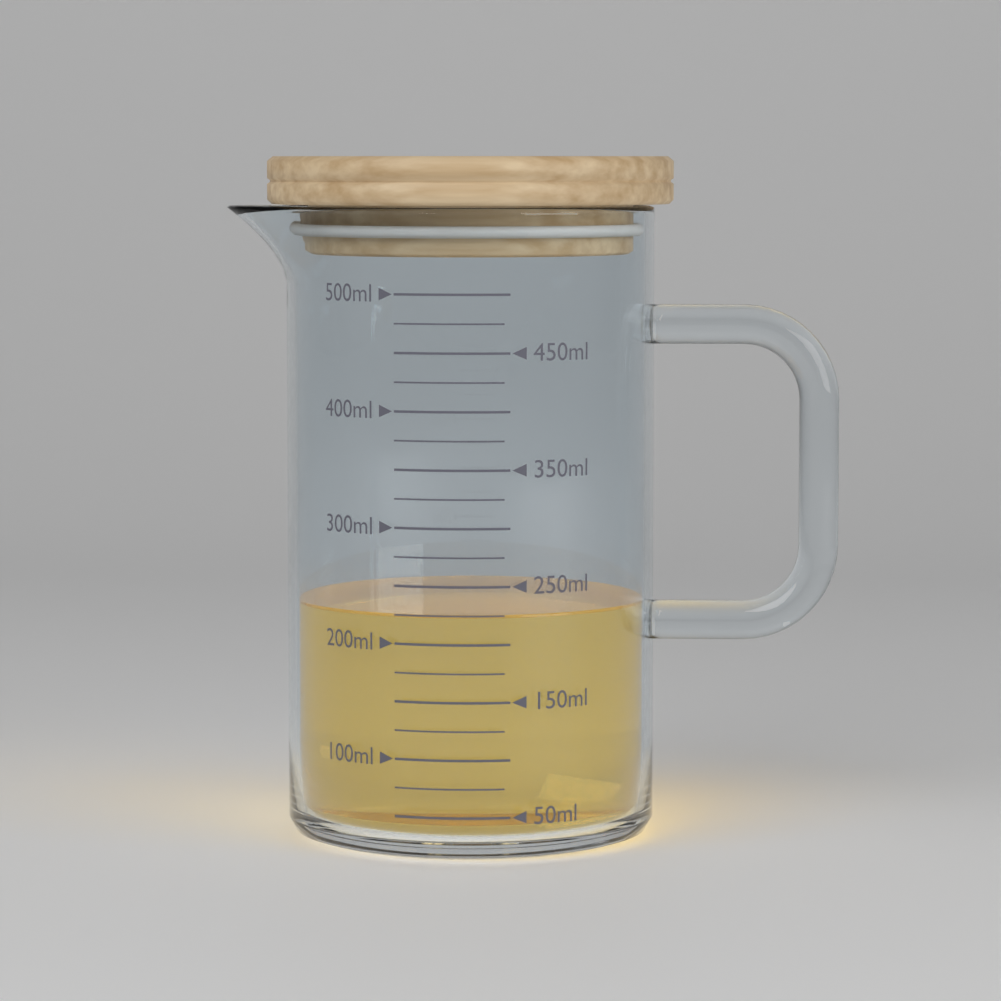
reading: 225 ml
